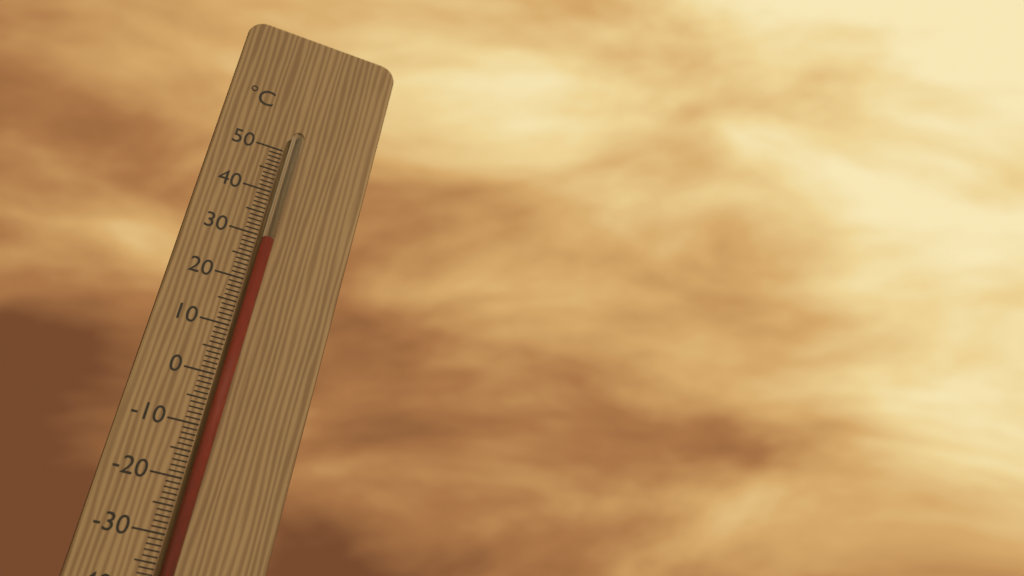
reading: 29 °C
